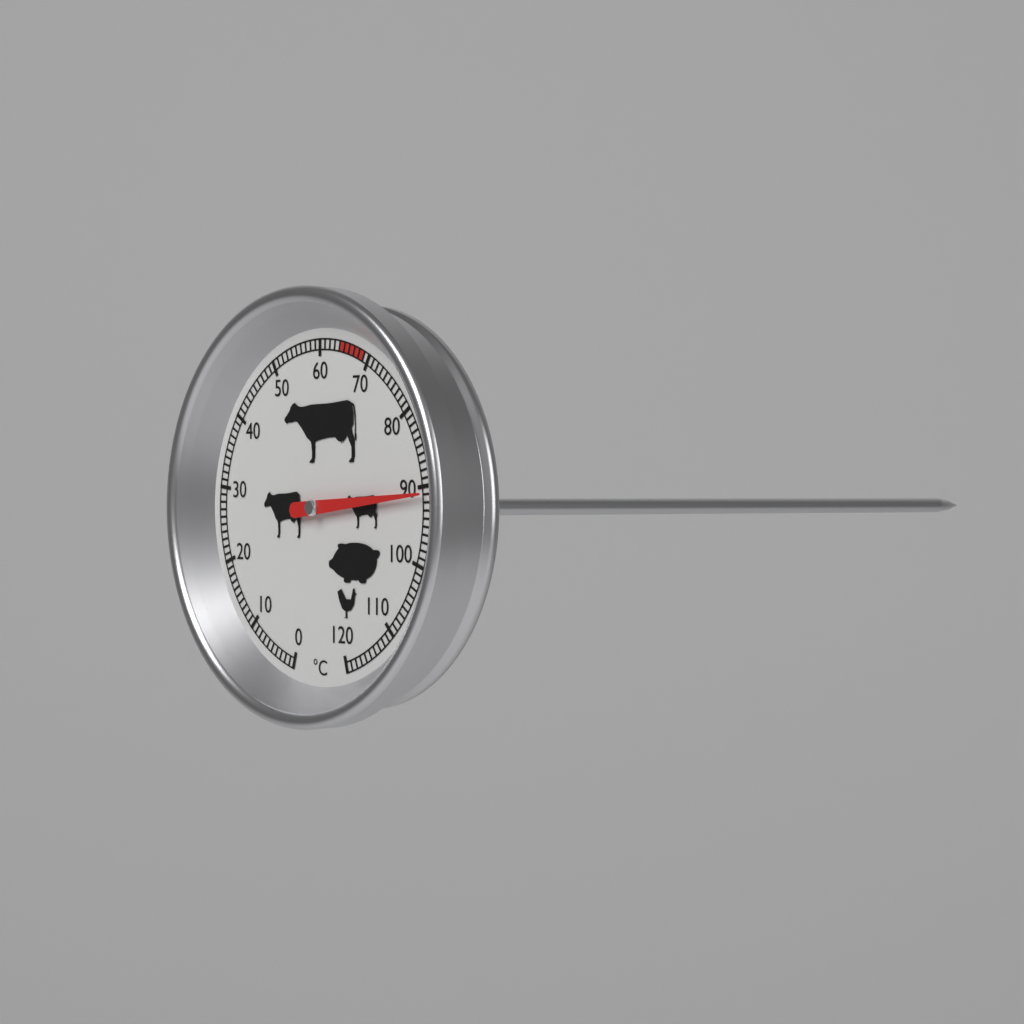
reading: 91 °C
